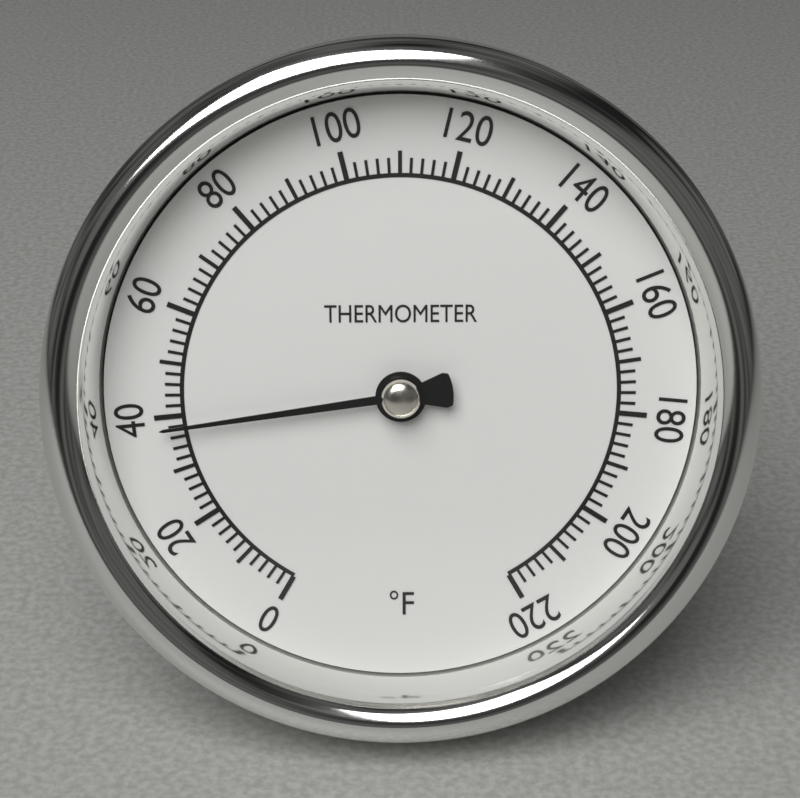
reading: 38 °F
